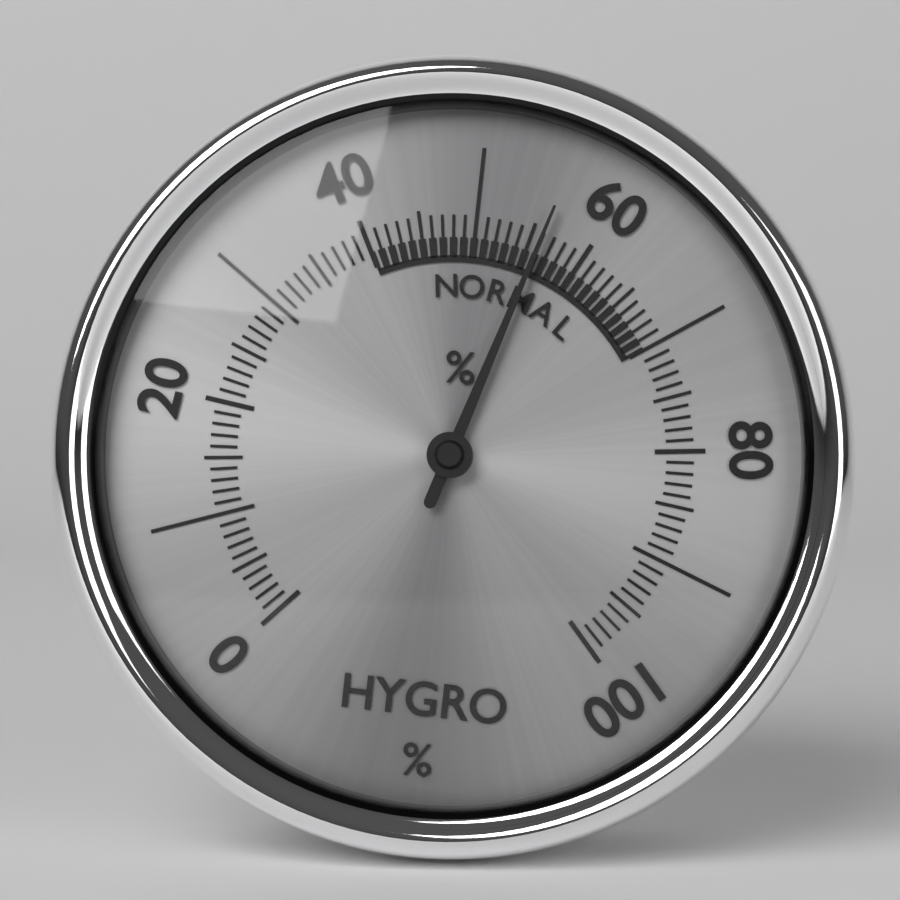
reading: 56 %
